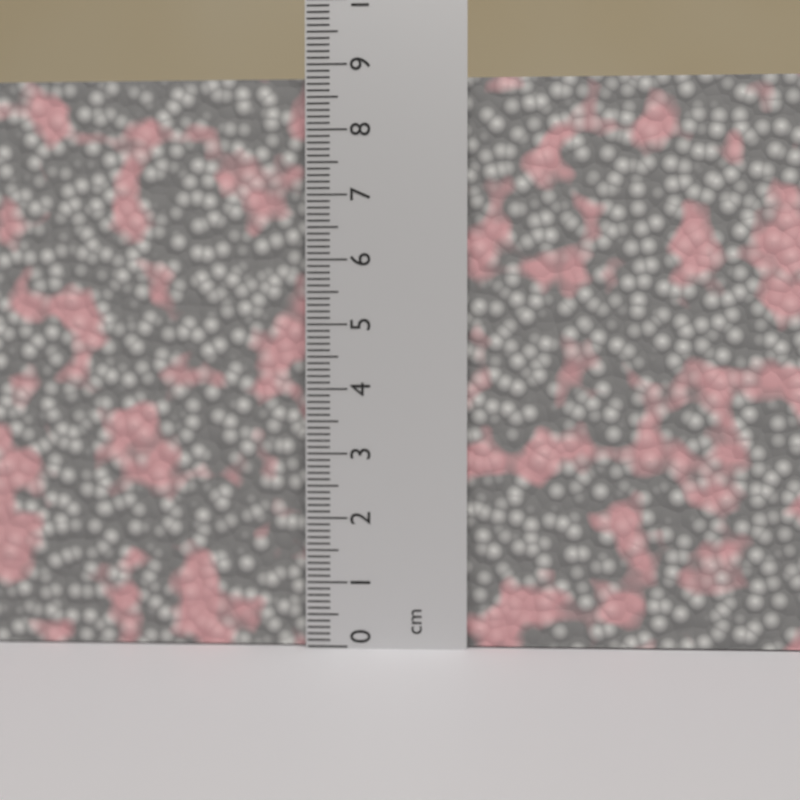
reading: 8.8 cm
